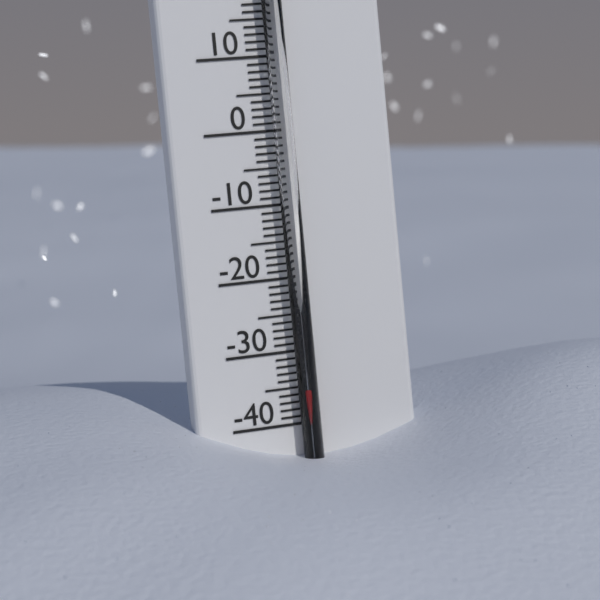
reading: -35 °C
